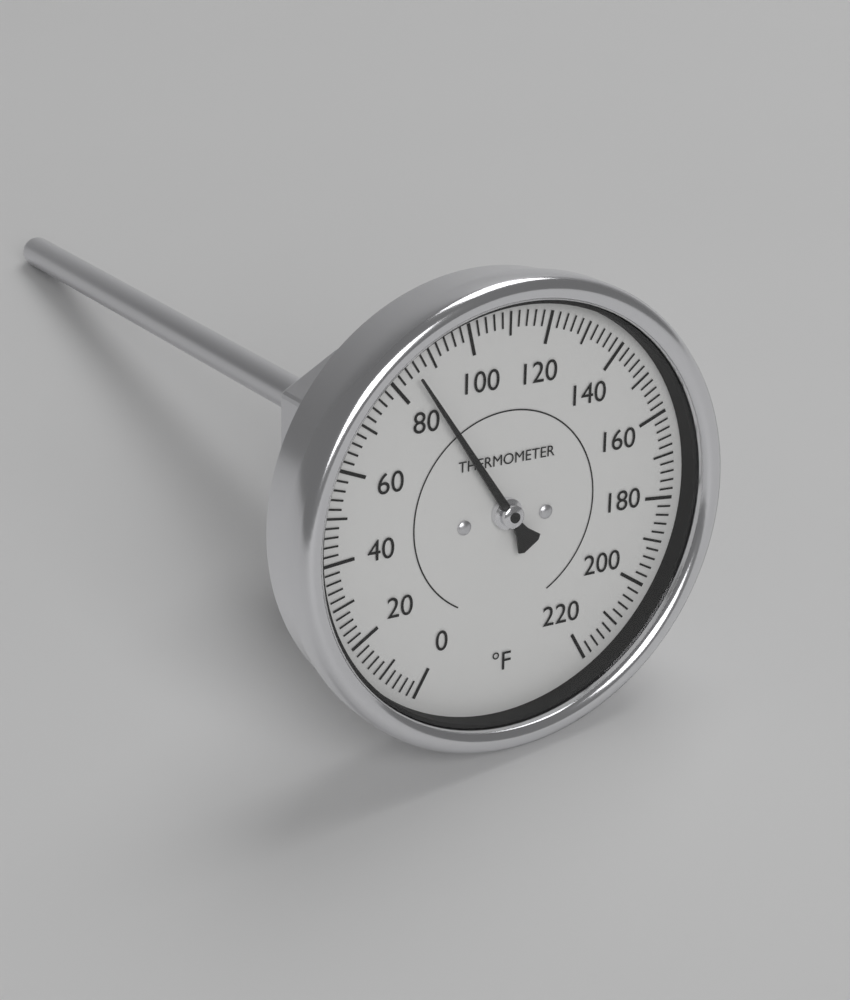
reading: 85 °F
